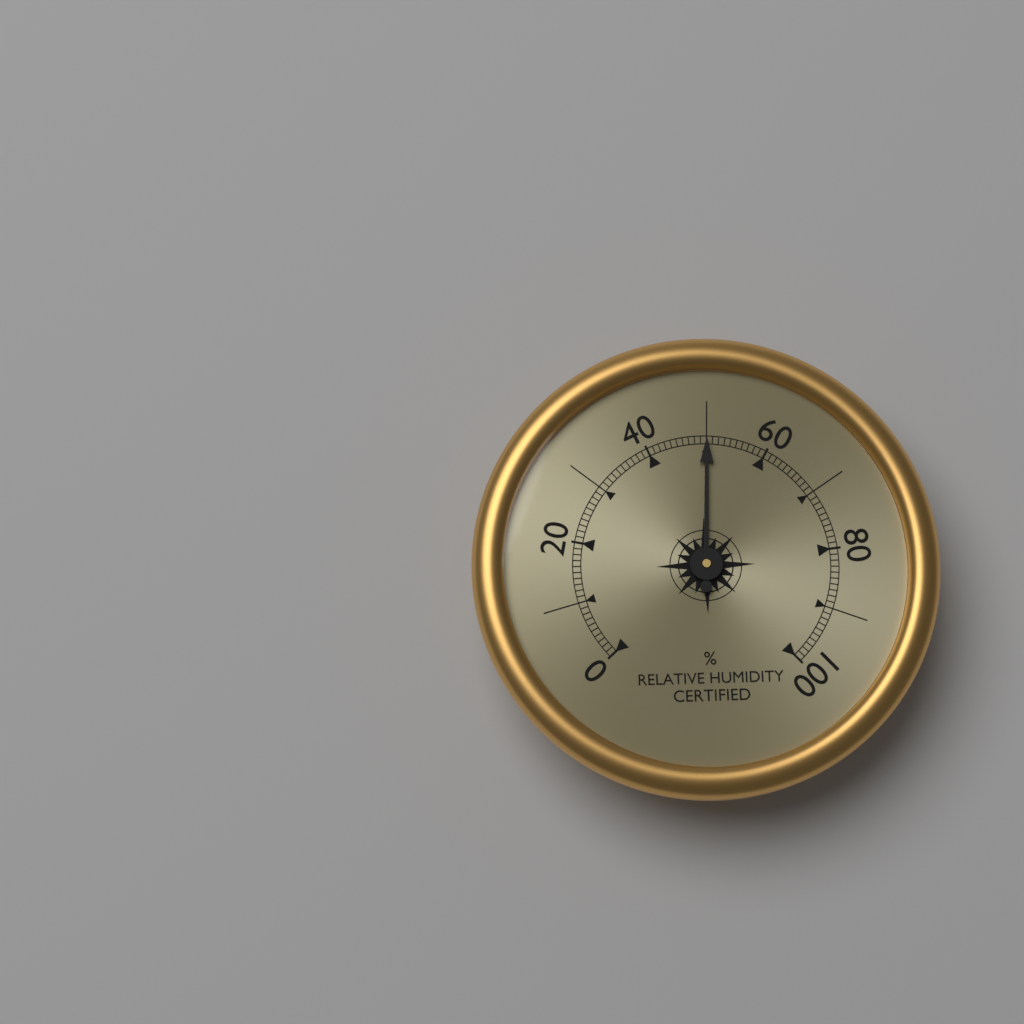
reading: 50 %
